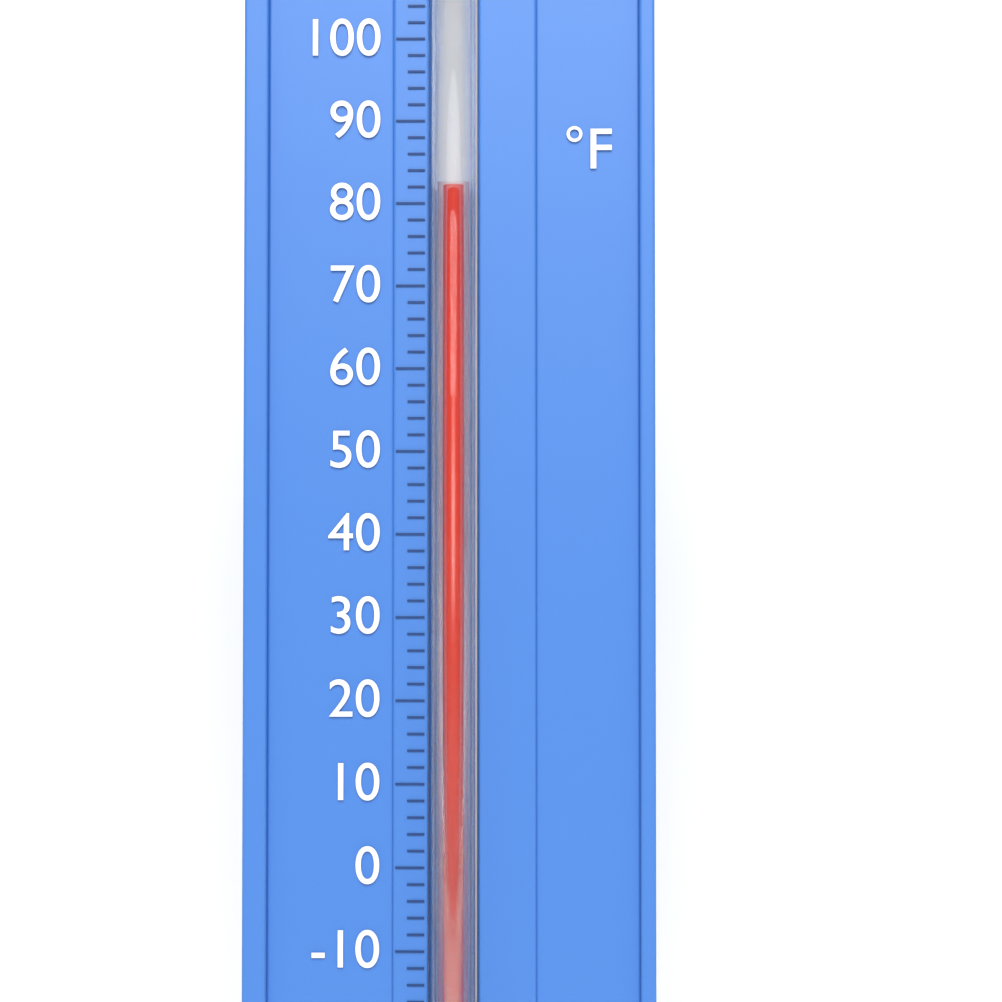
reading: 82 °F
